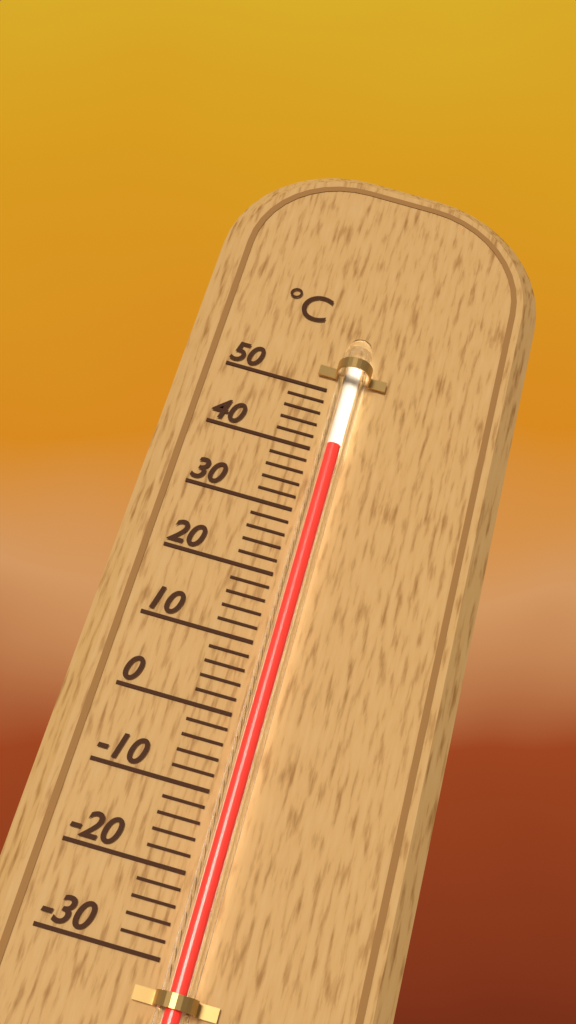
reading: 40 °C
